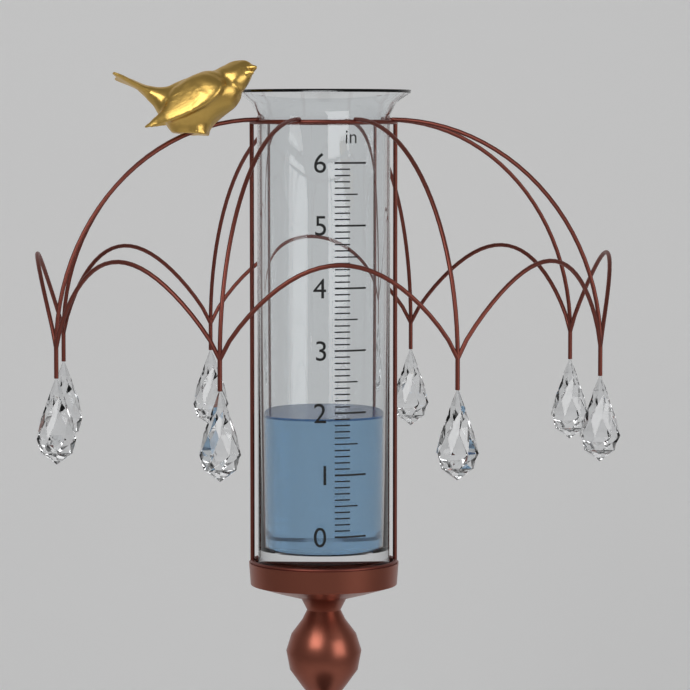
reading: 1.9 in
